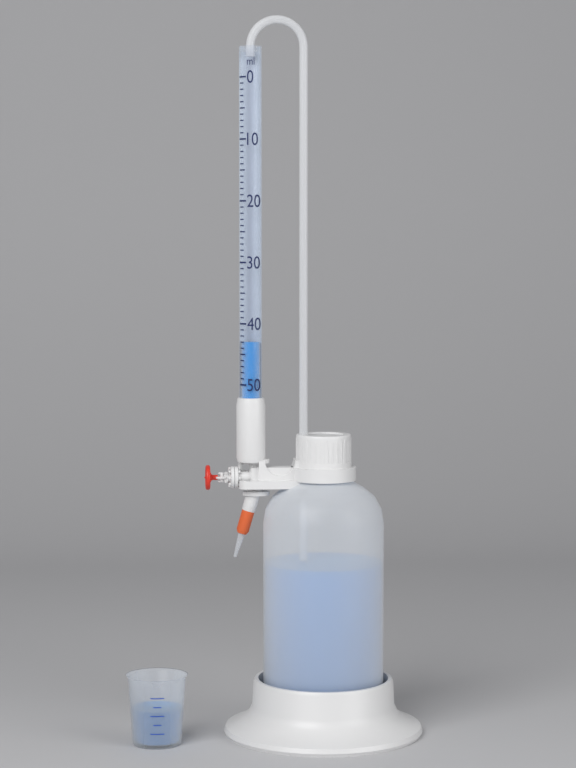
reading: 43 ml
